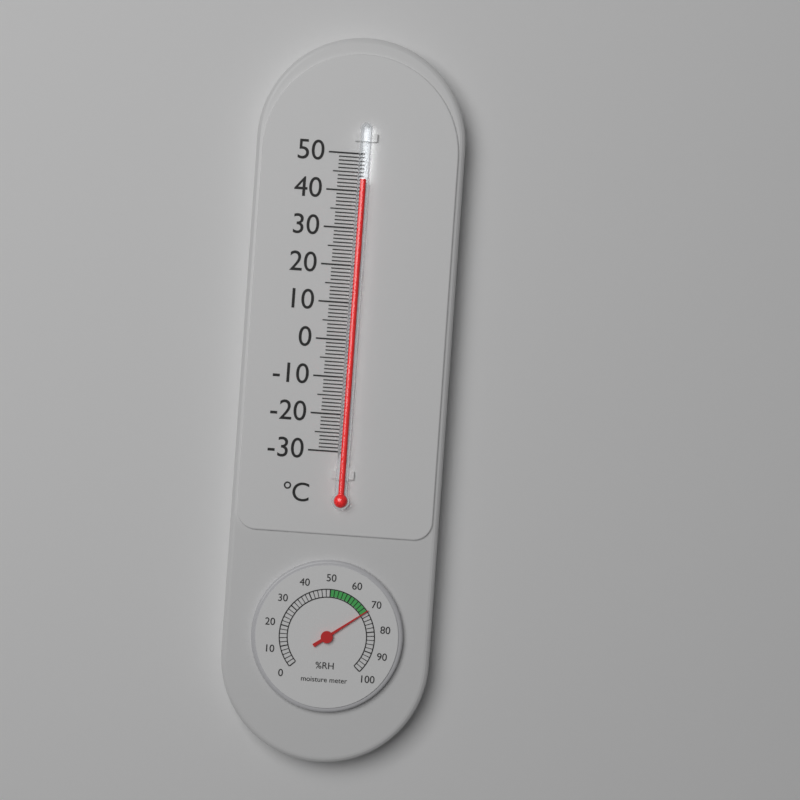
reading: 43 °C
